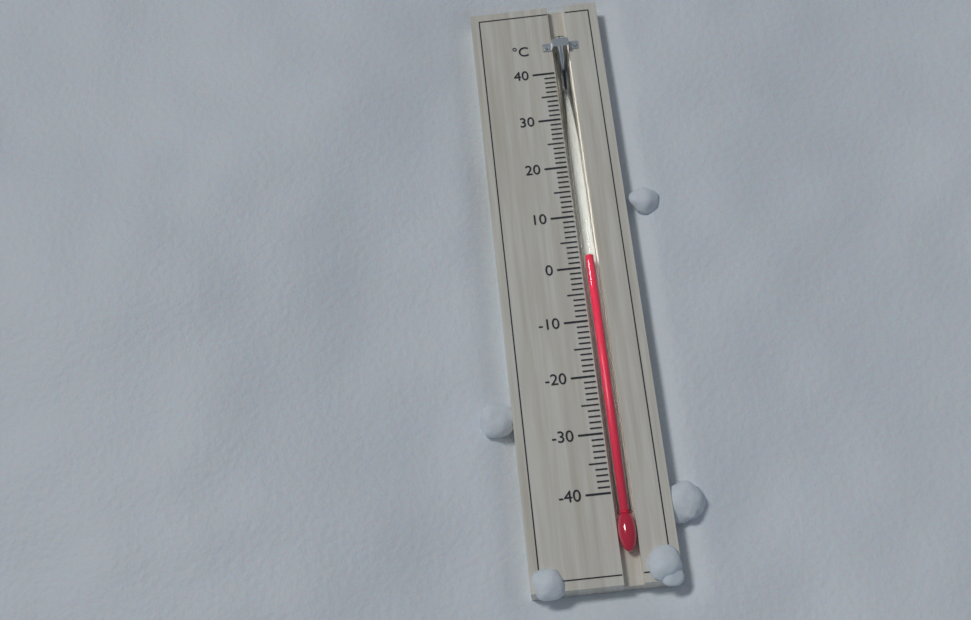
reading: 2 °C
